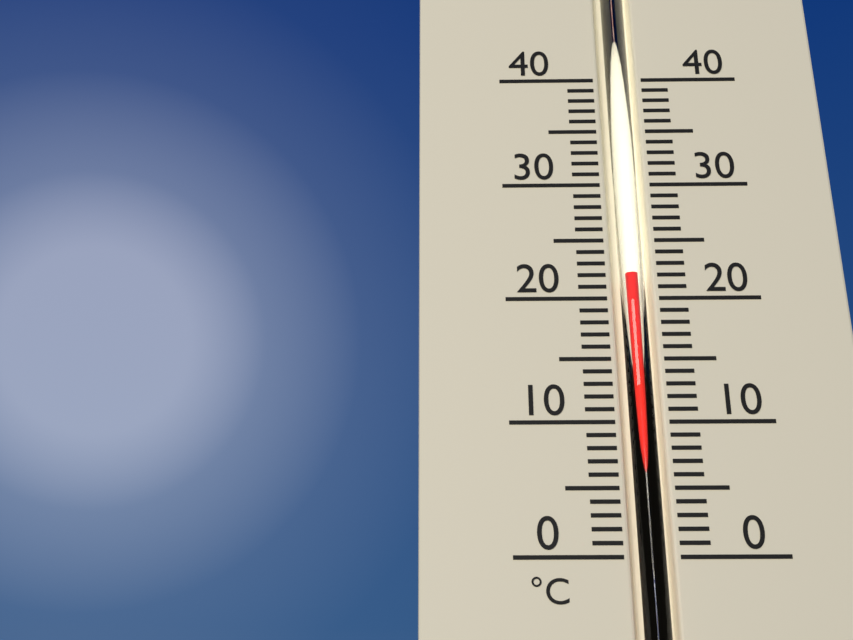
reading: 22 °C
